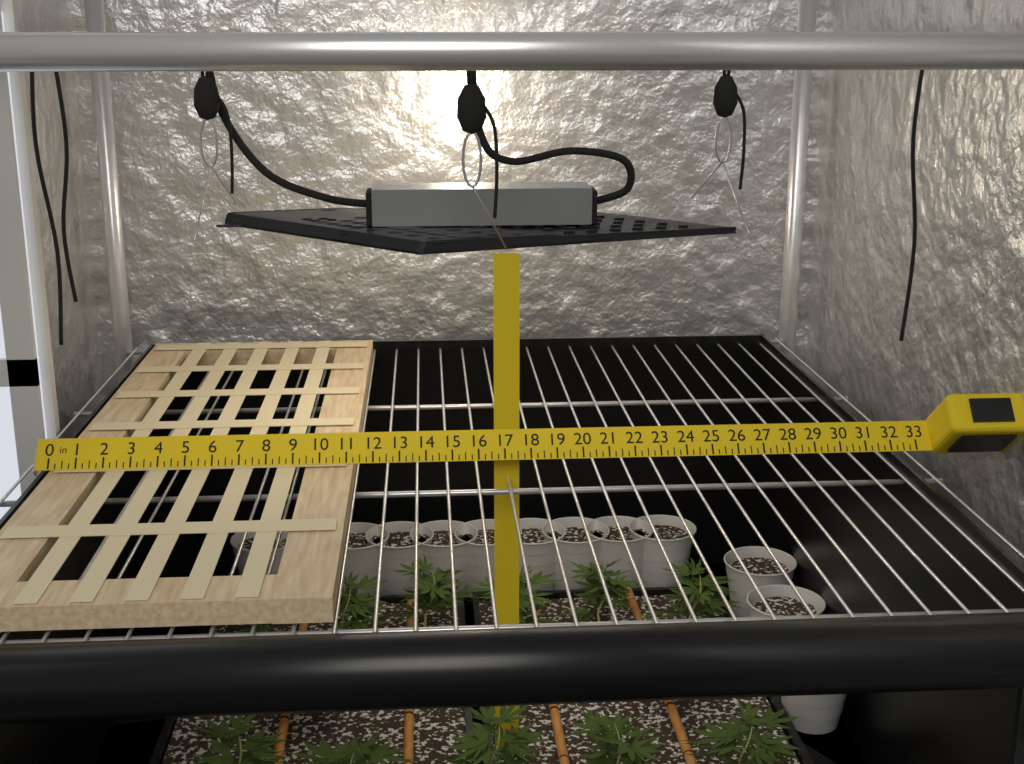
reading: 11.25 in
